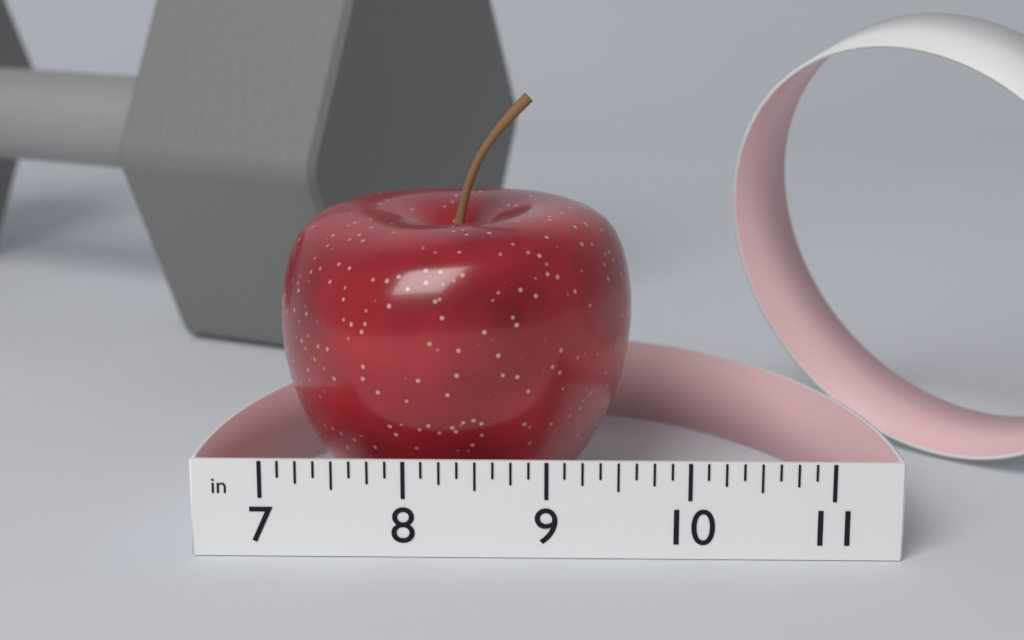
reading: 9.625 in
